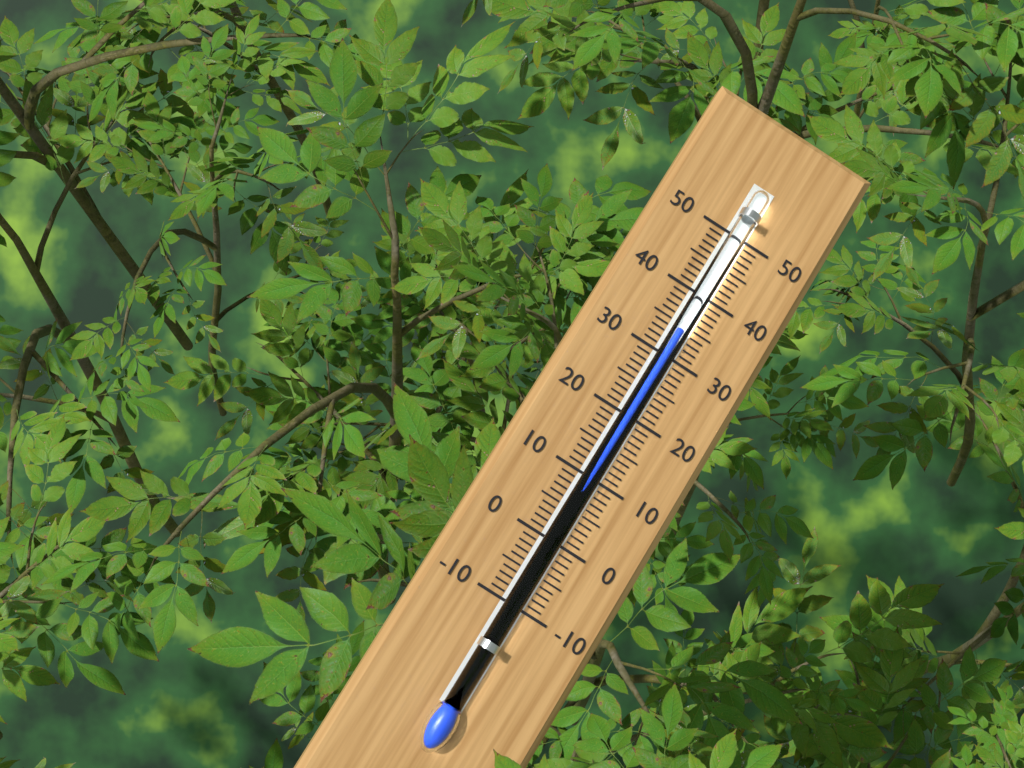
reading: 34 (no unit)
